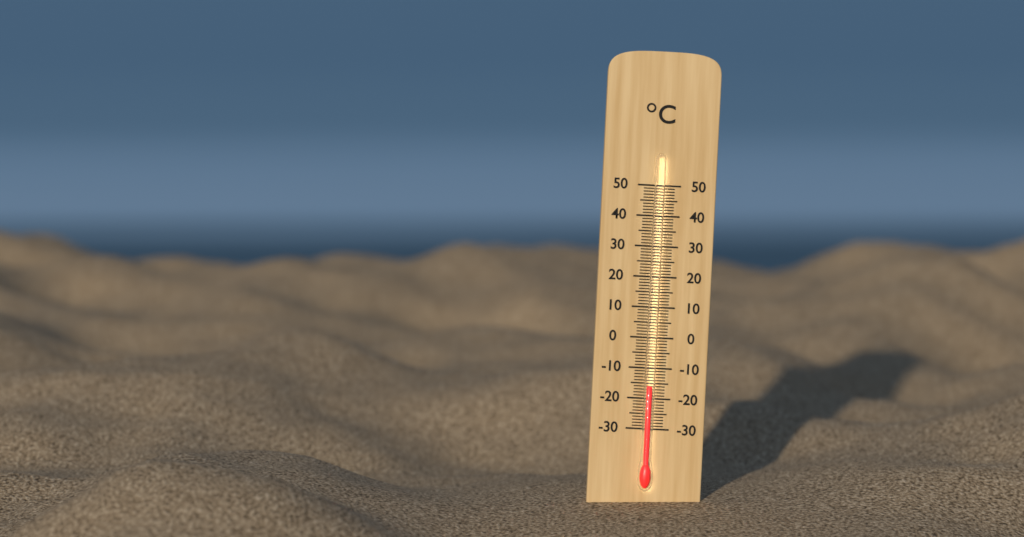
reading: -16 °C
